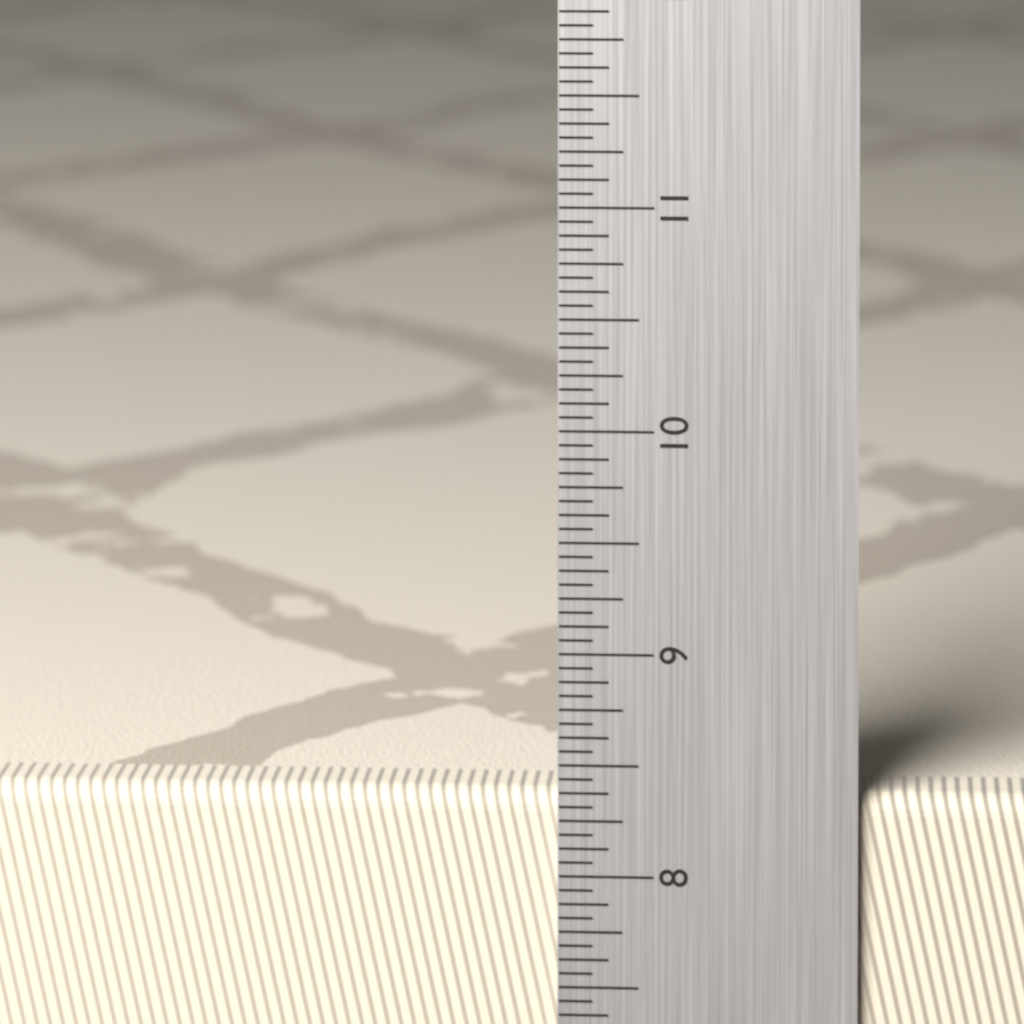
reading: 8.3750 in
